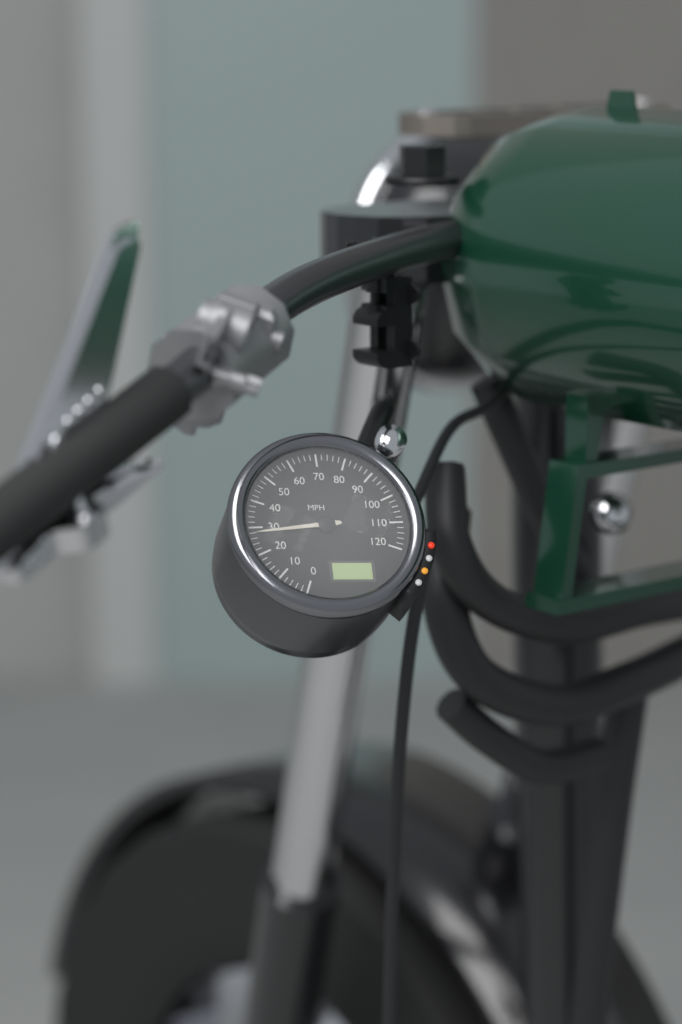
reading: 28 MPH
